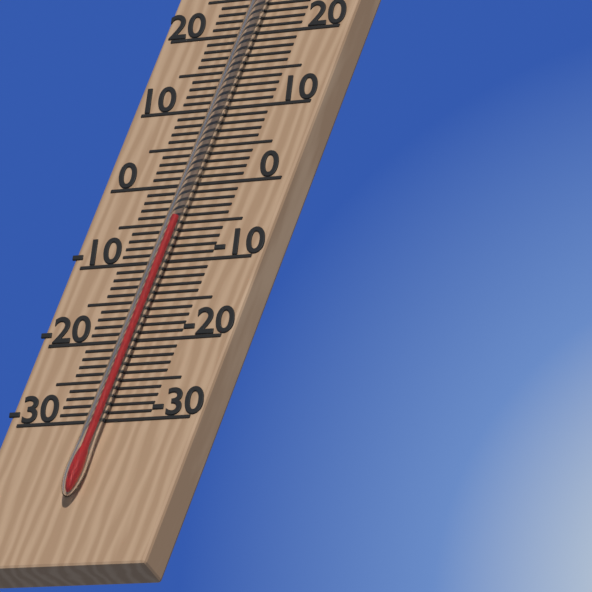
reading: -5 °C
